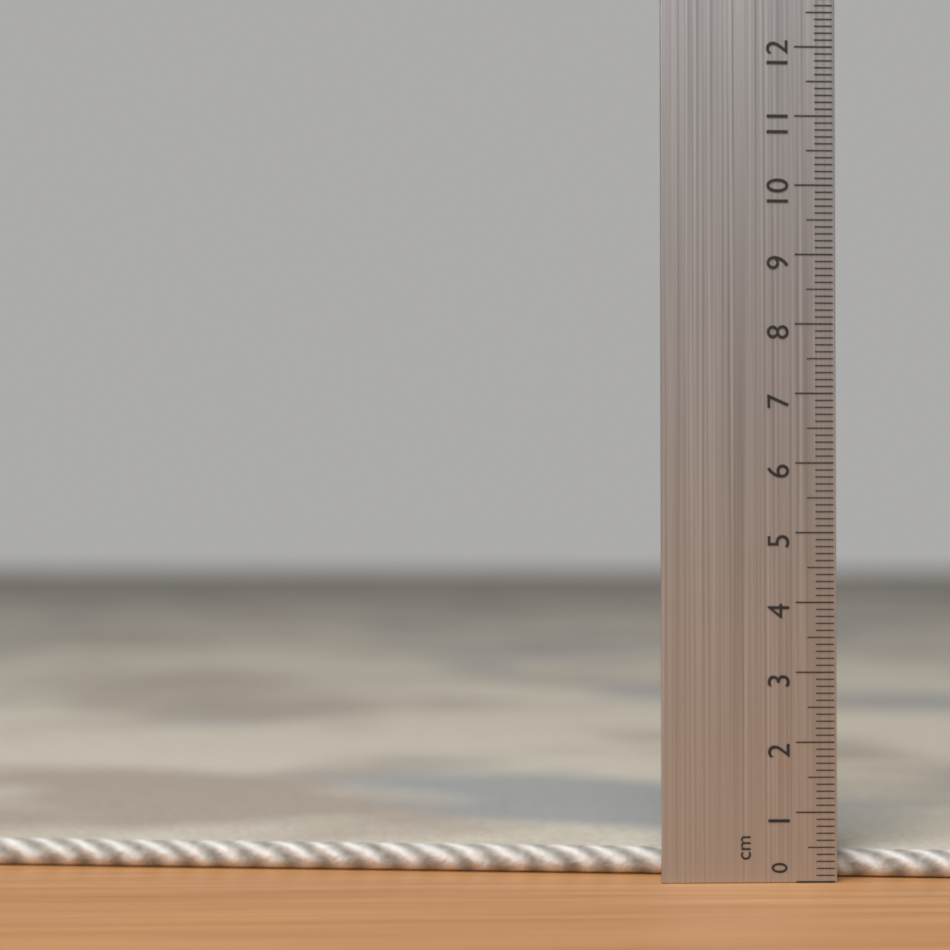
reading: 0.4 cm
